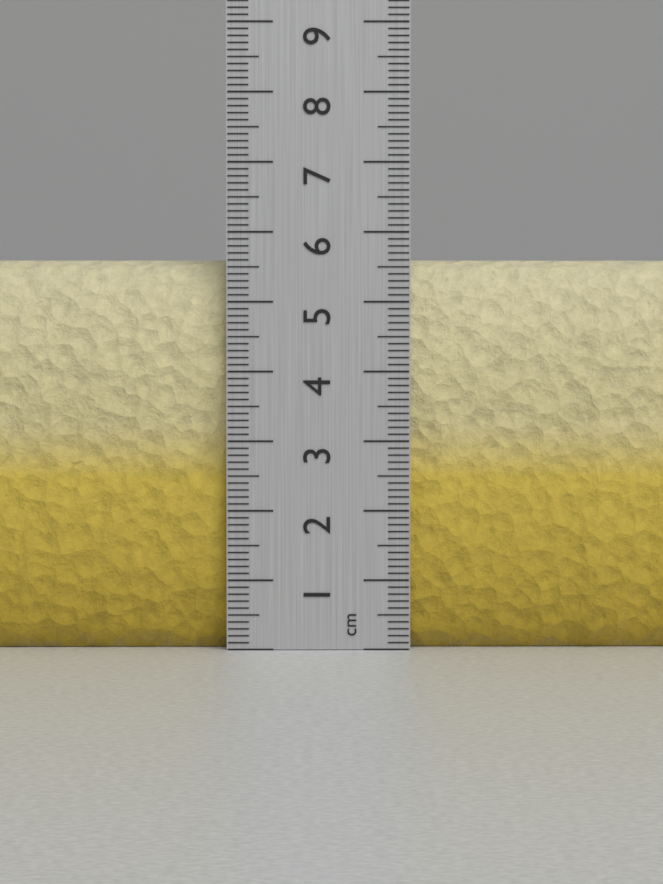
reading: 5.6 cm
